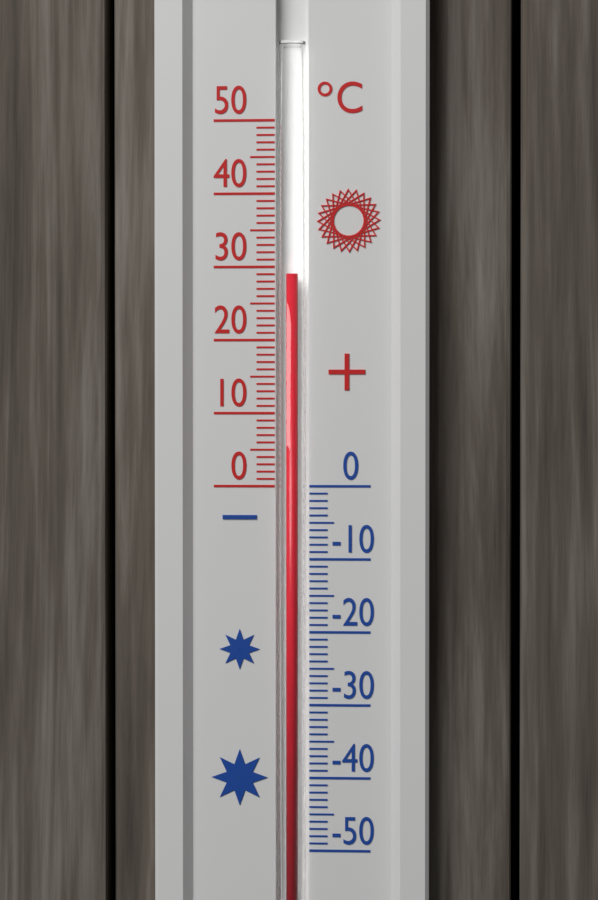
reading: 29 °C
